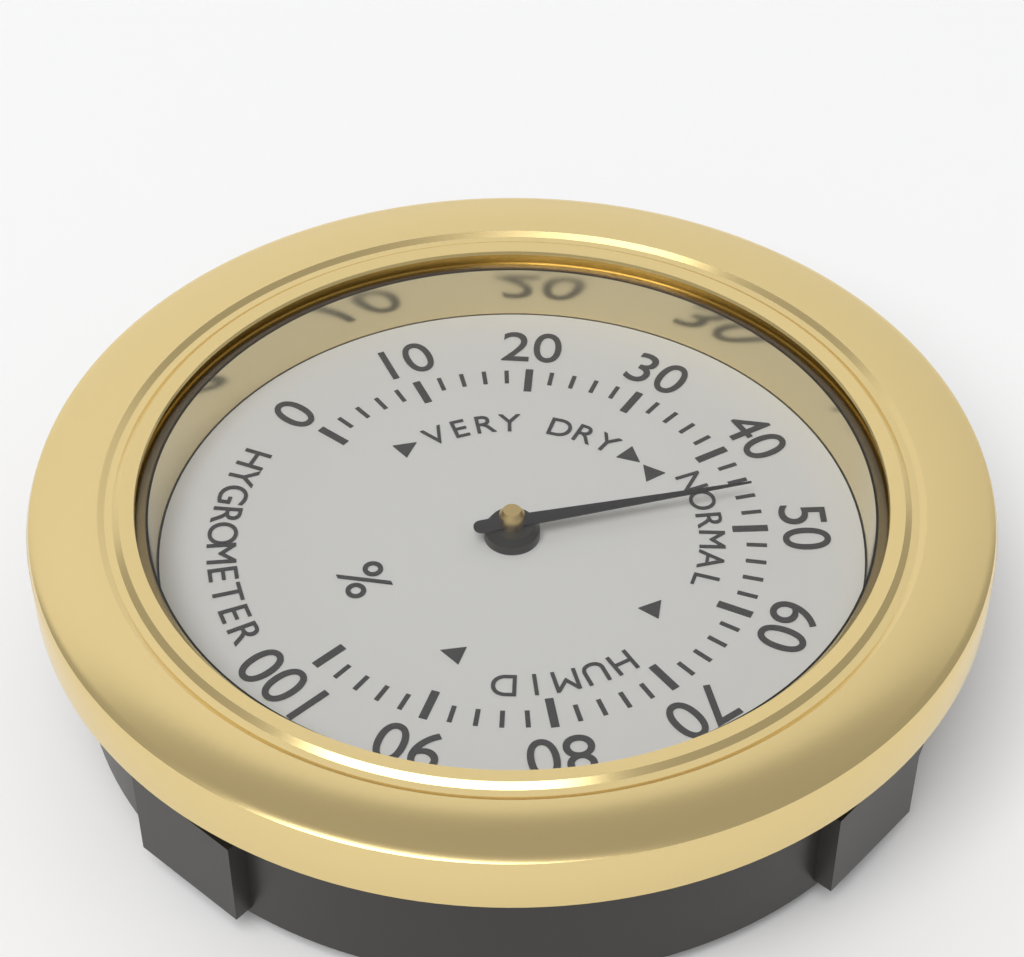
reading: 46 %
